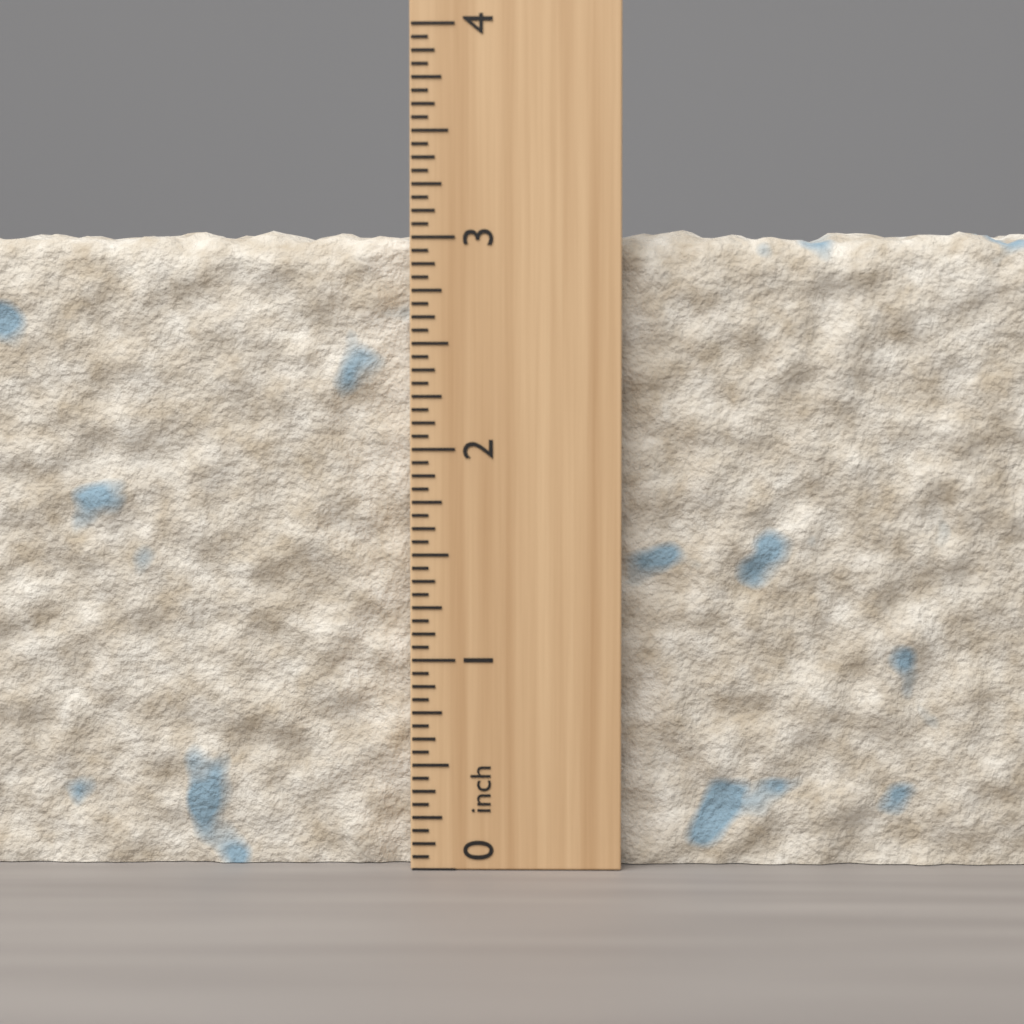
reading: 3.0625 inch
